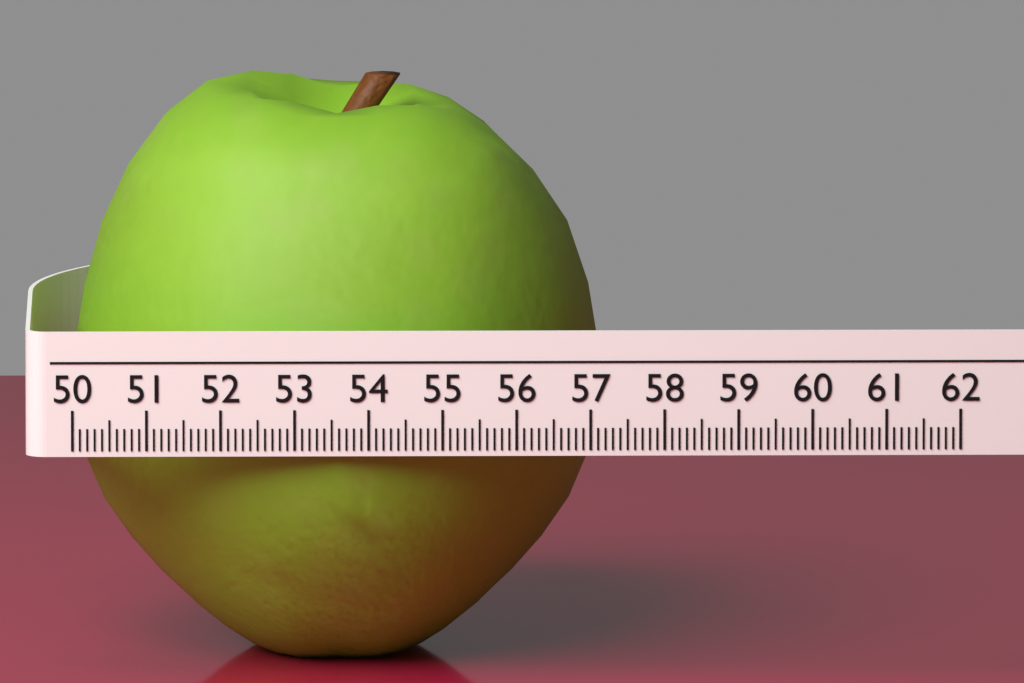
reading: 57.2 (no unit)
